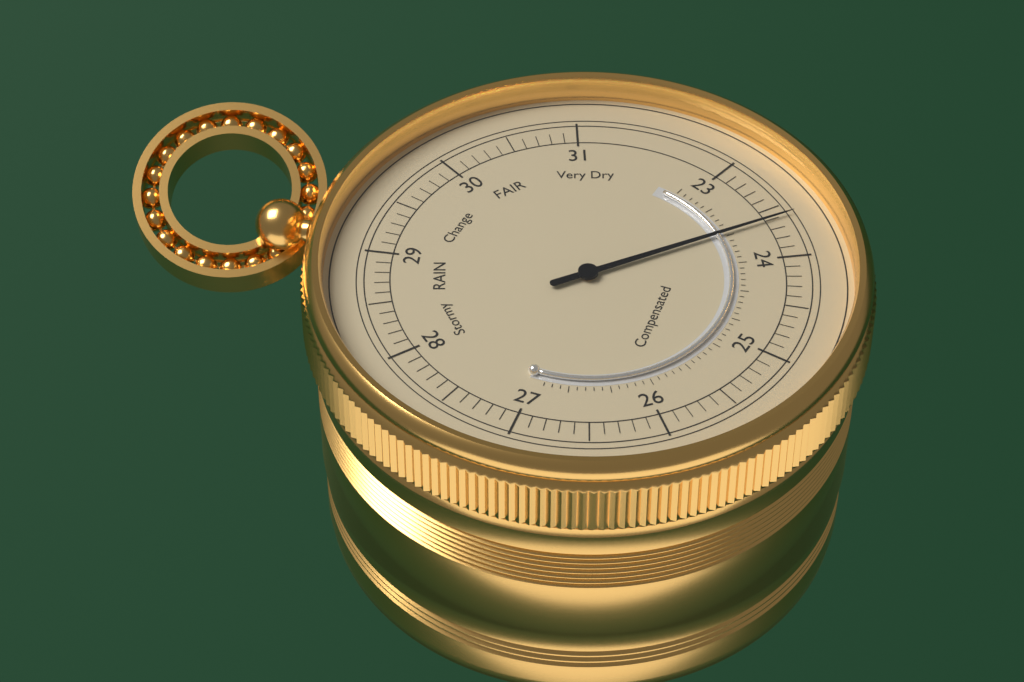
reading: 23.6 (no unit)
